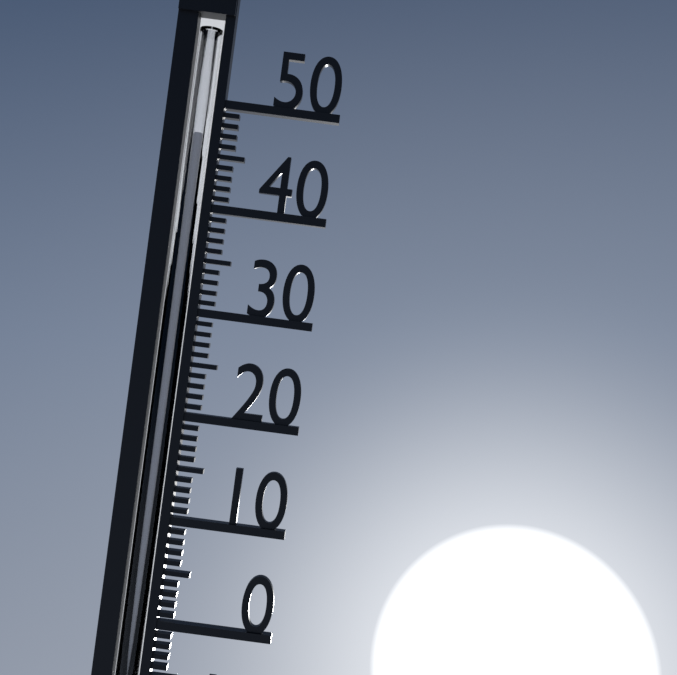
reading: 47 °C
